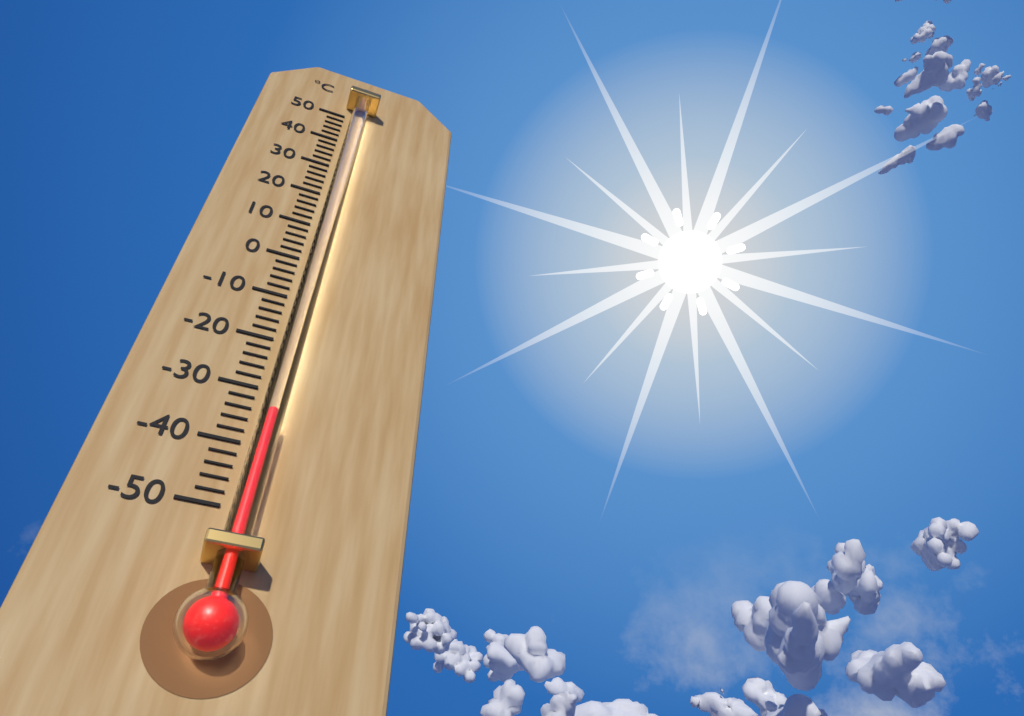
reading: -36 °C
